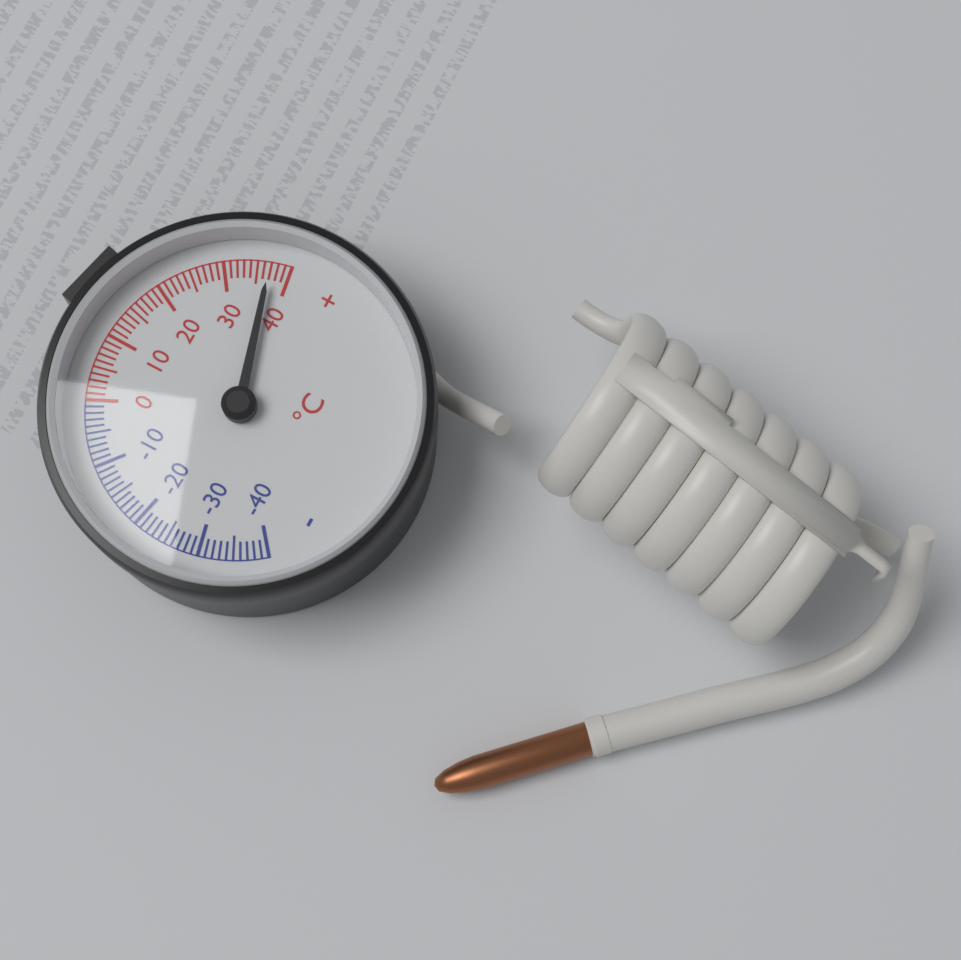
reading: 37 °C
